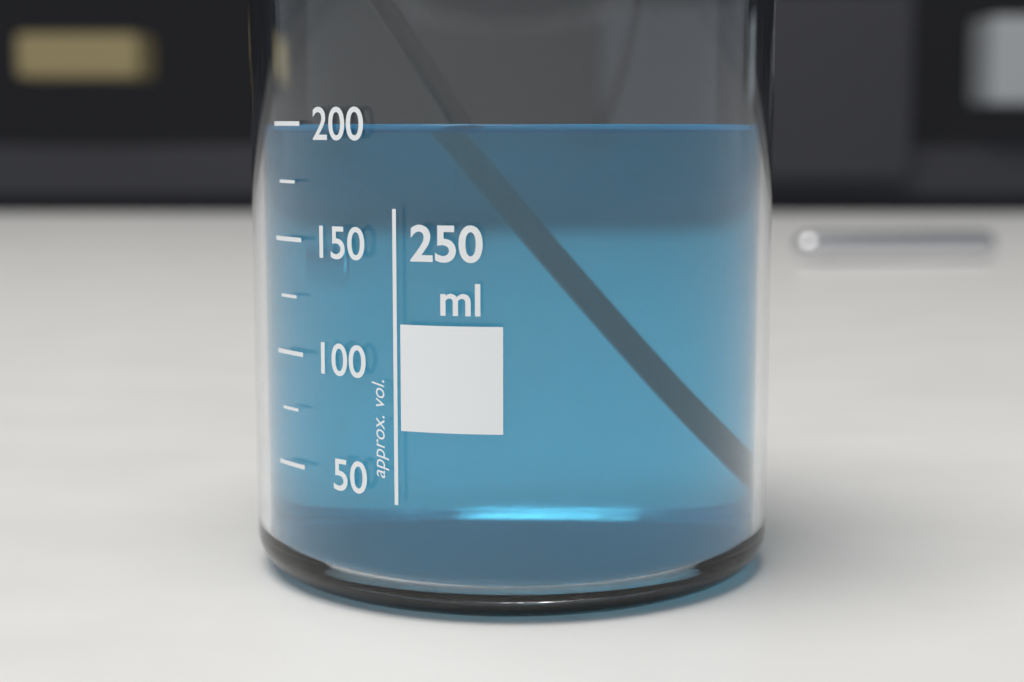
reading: 200 ml
